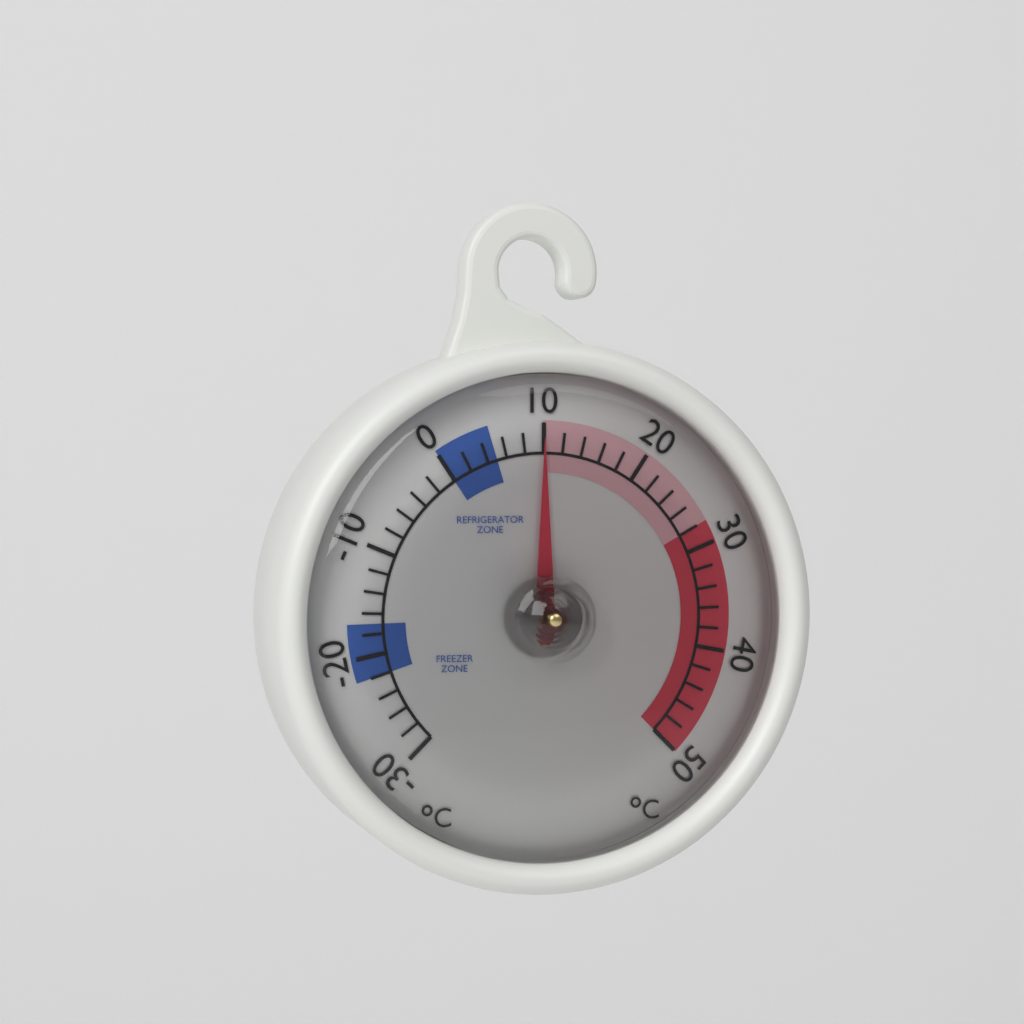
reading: 10 °C
